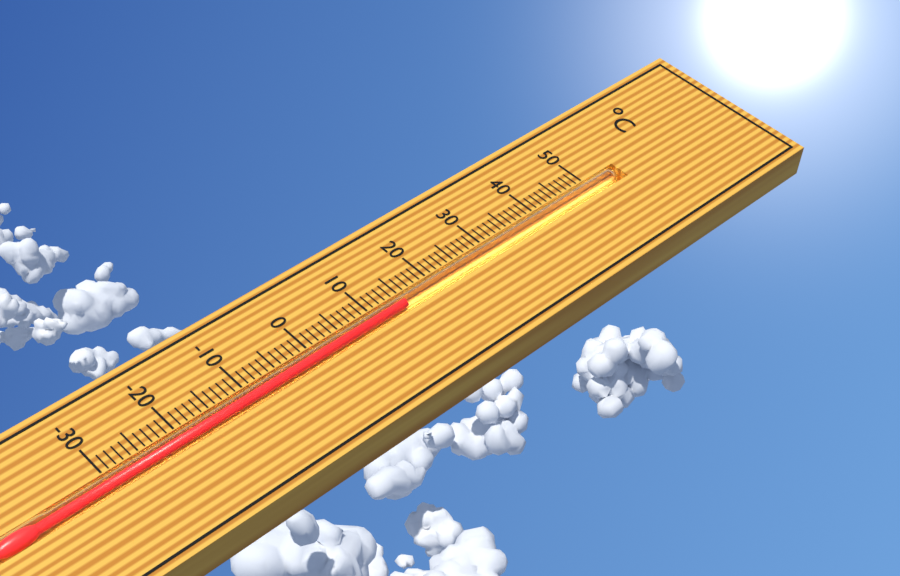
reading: 15 °C
